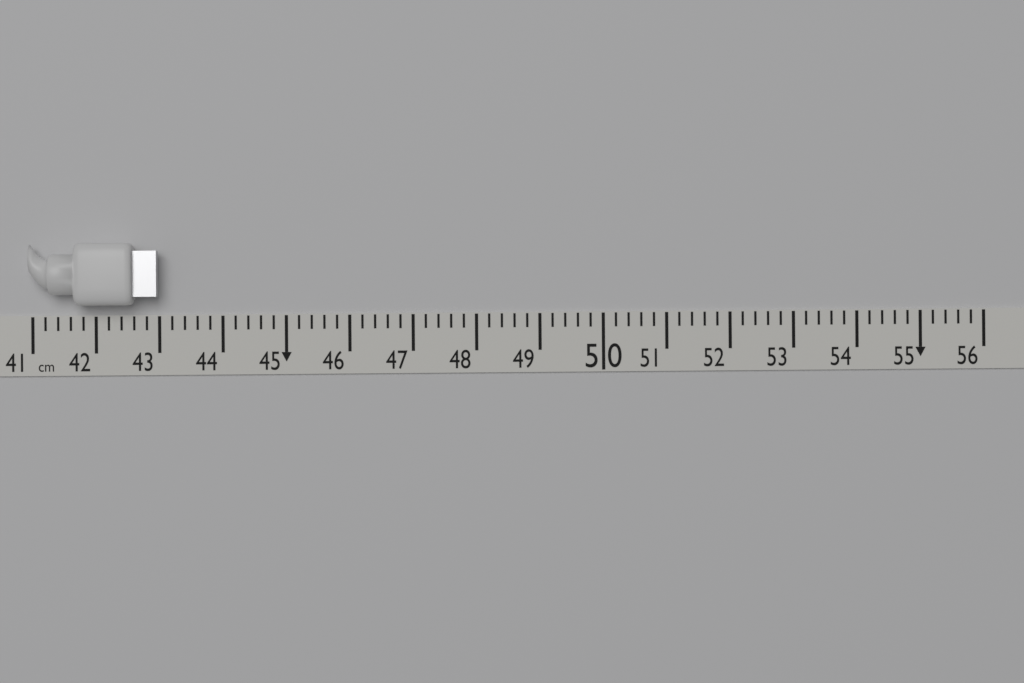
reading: 43.0 cm
